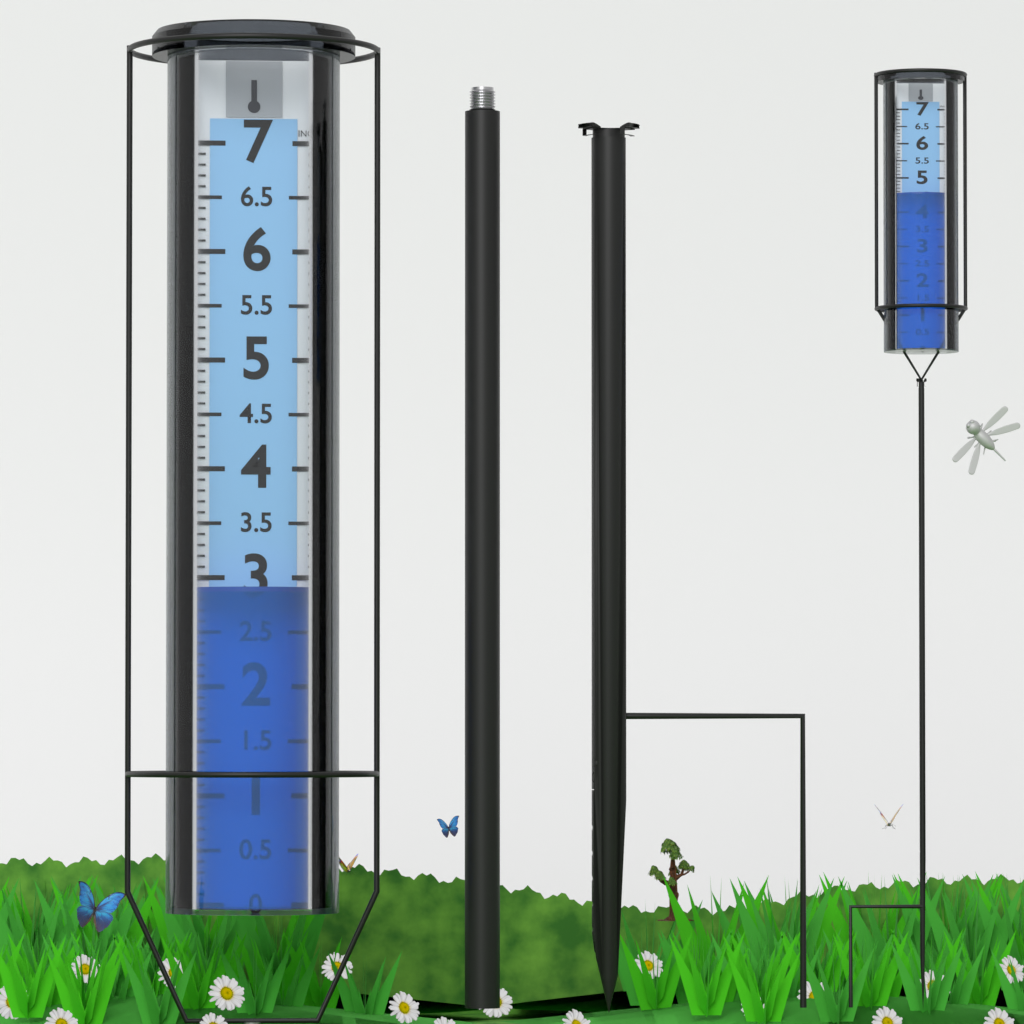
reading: 2.9 in
